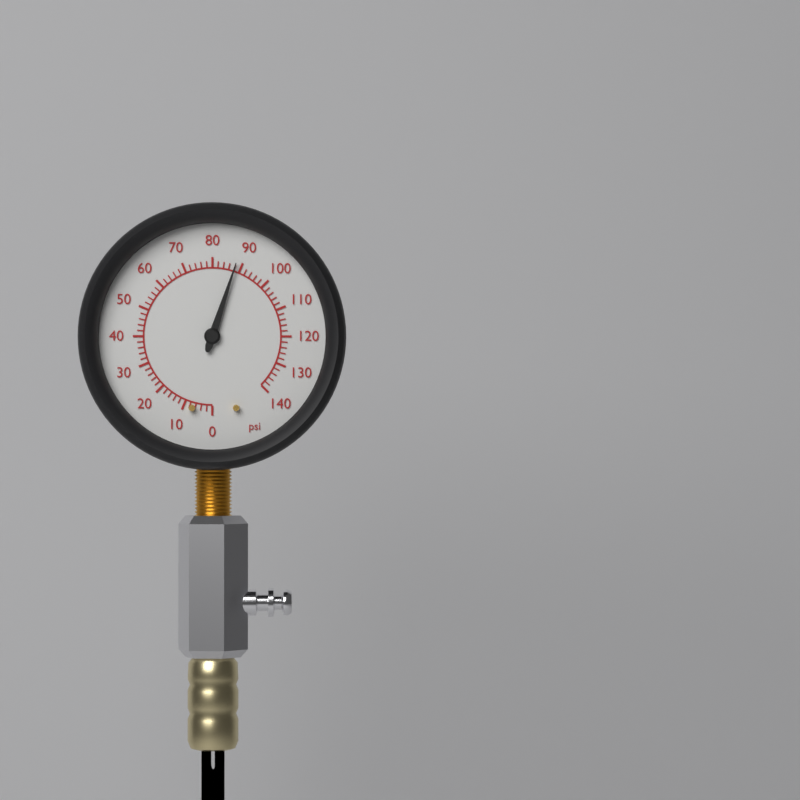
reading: 88 psi
